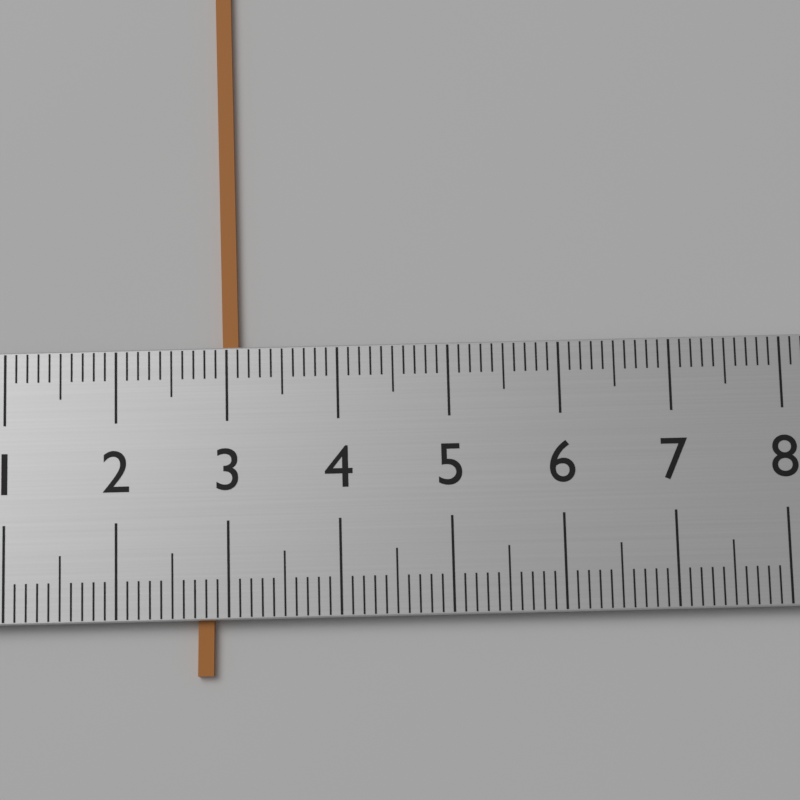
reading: 3.1 (no unit)
